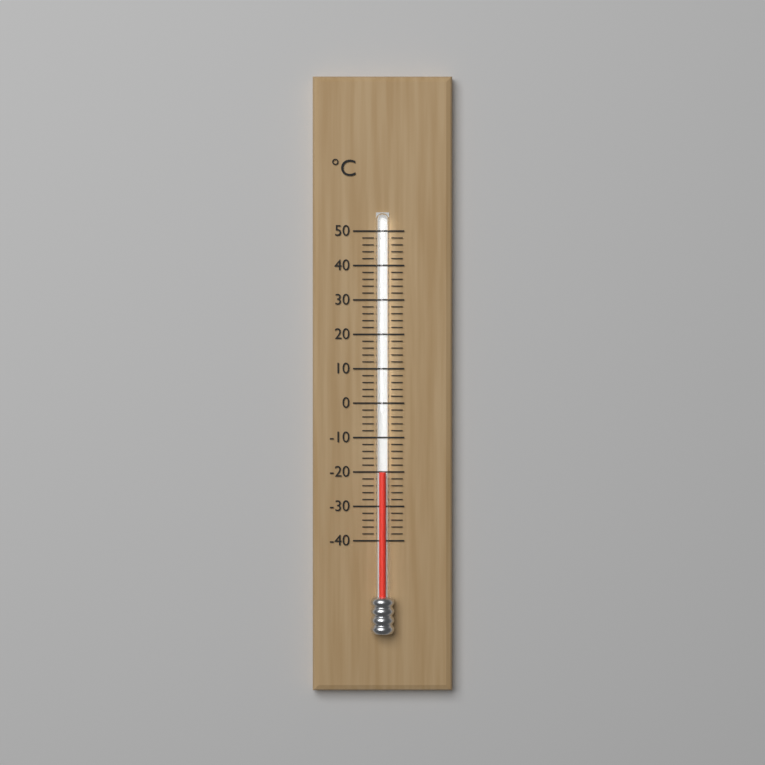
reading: -20 °C
